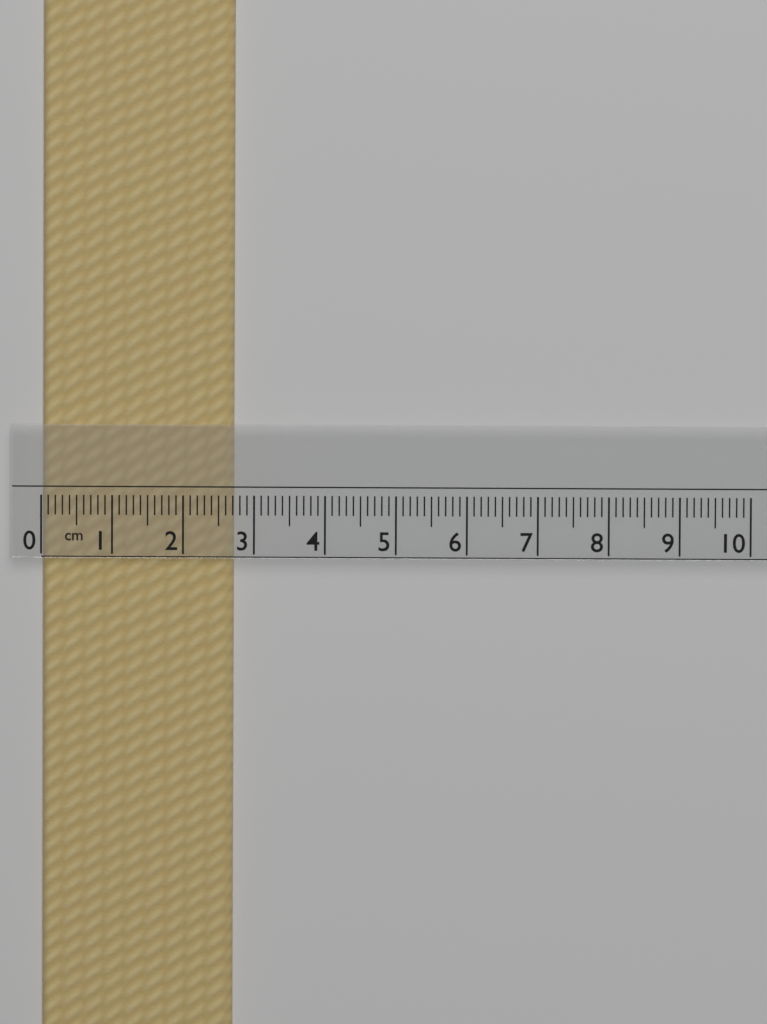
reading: 2.7 cm
